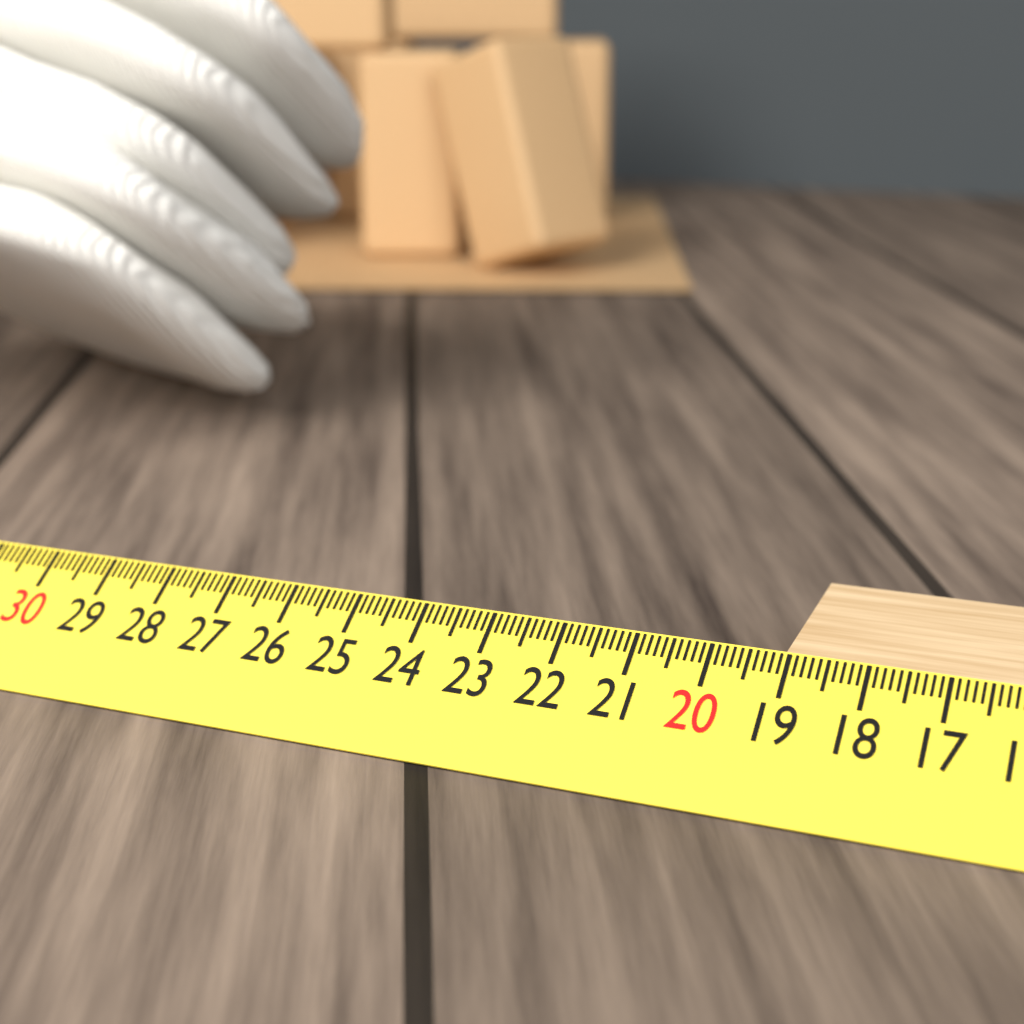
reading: 19.1 cm
